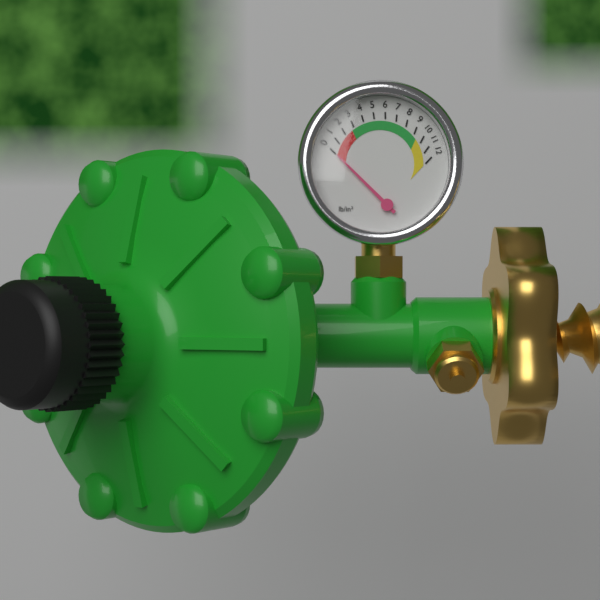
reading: 0 lb/in²
